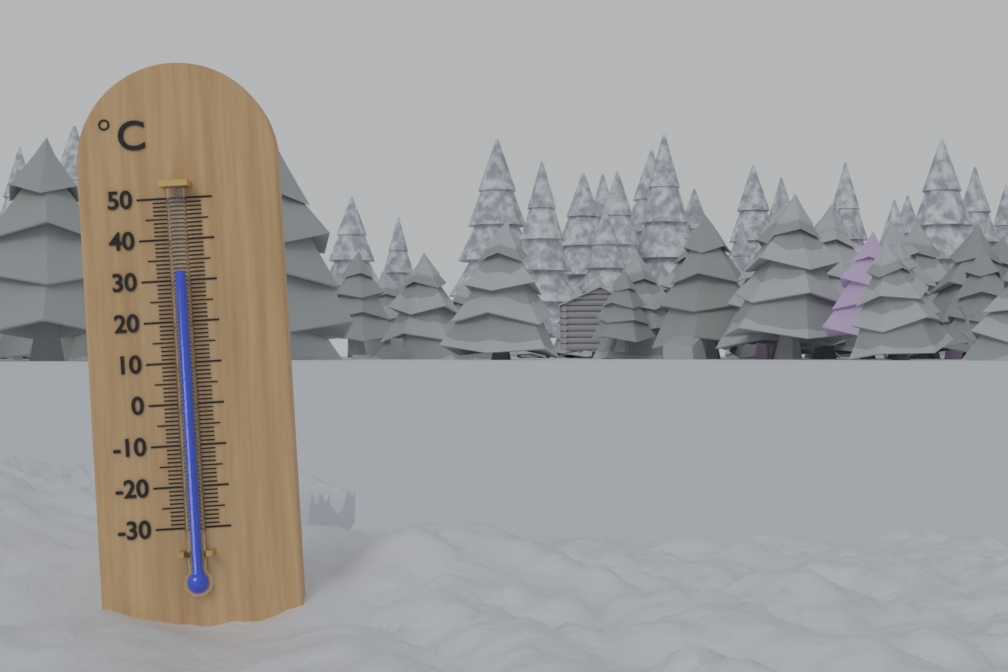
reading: 32 °C
